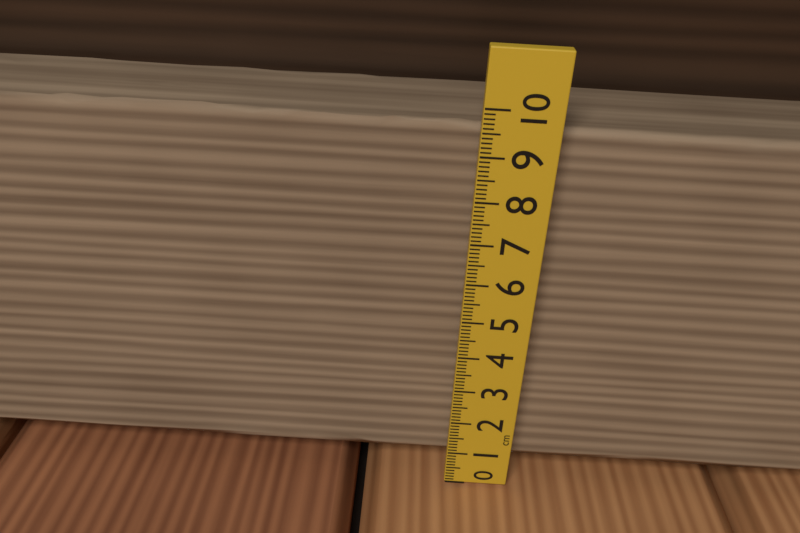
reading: 9.9 cm
